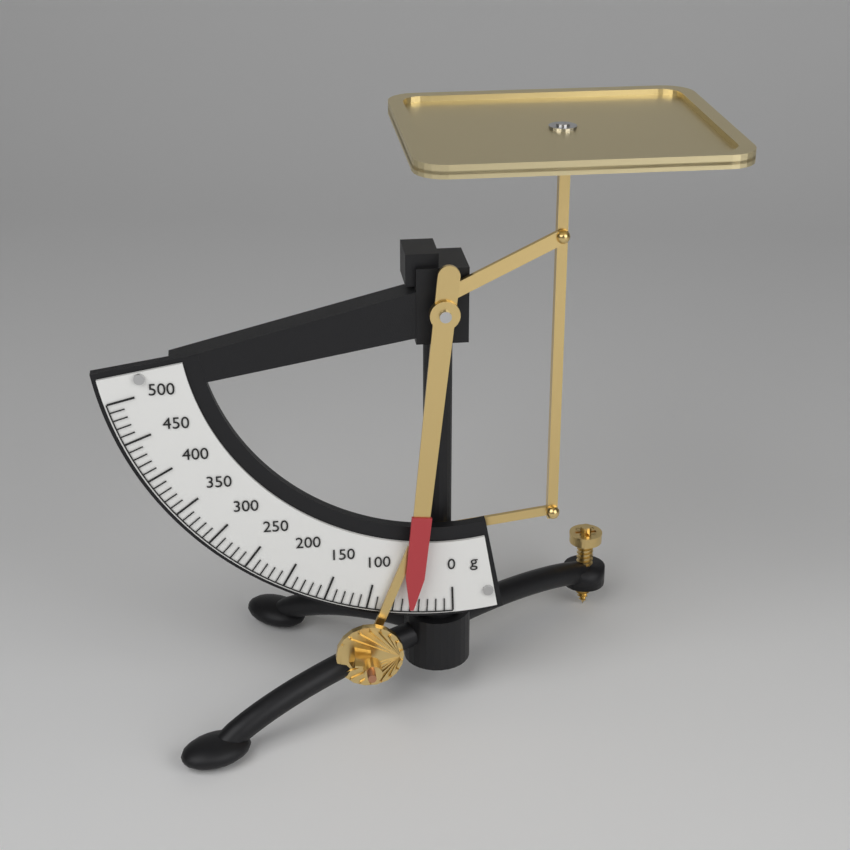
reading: 50 g
